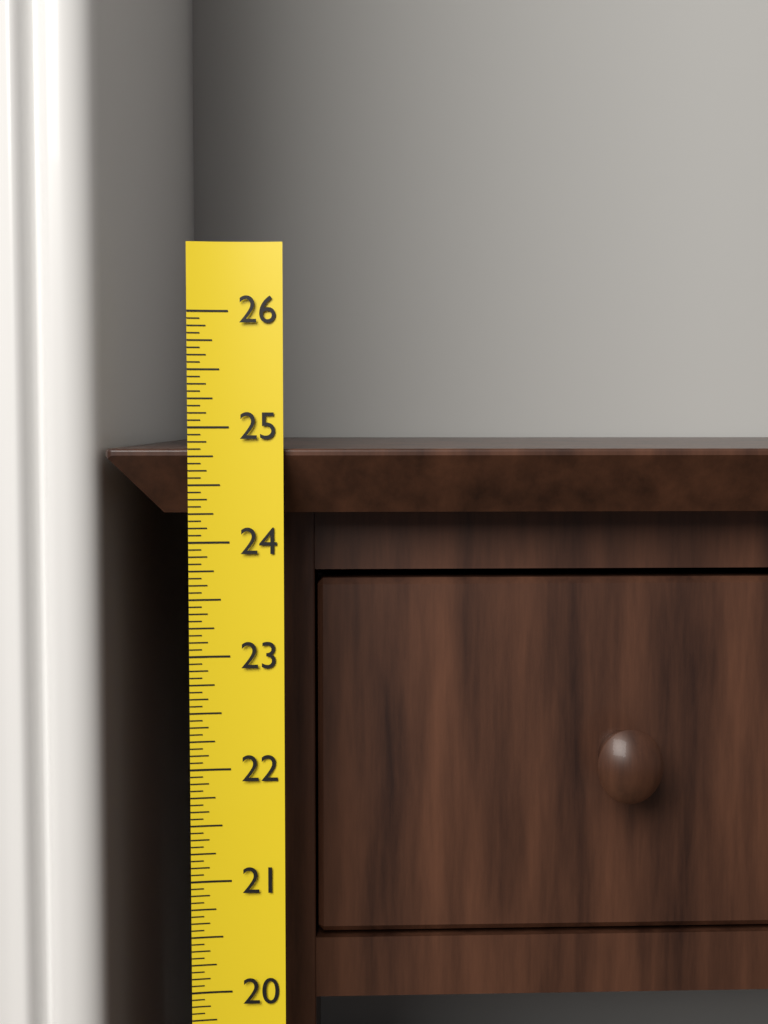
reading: 24.8125 (no unit)
